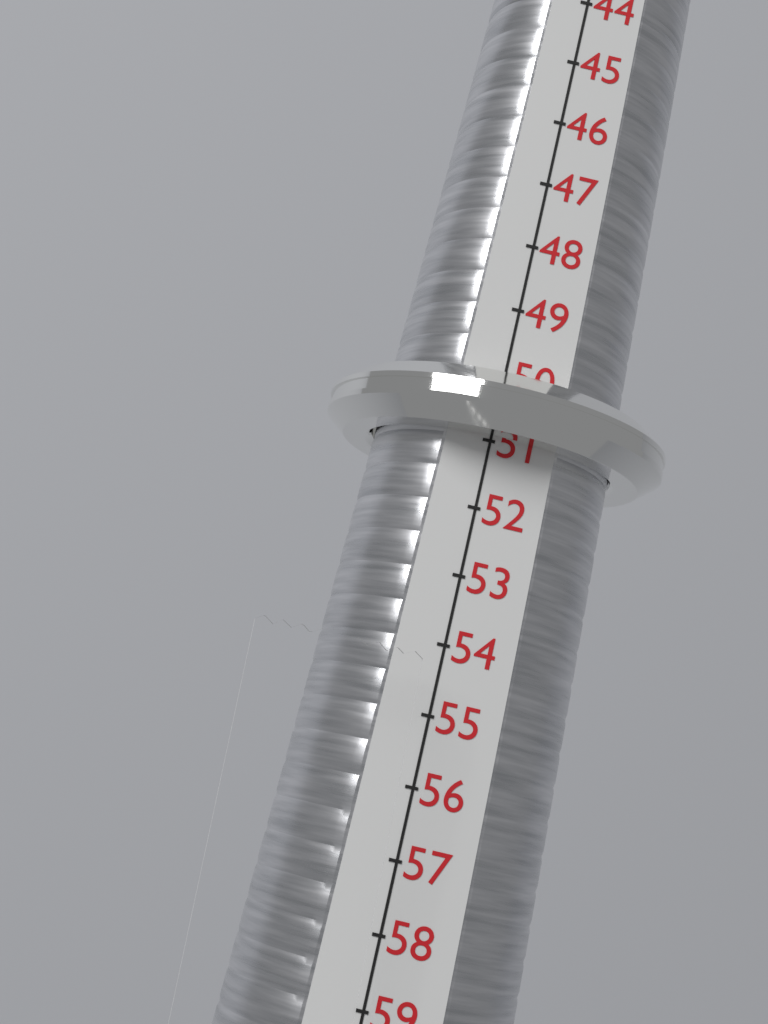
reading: 51 (no unit)
